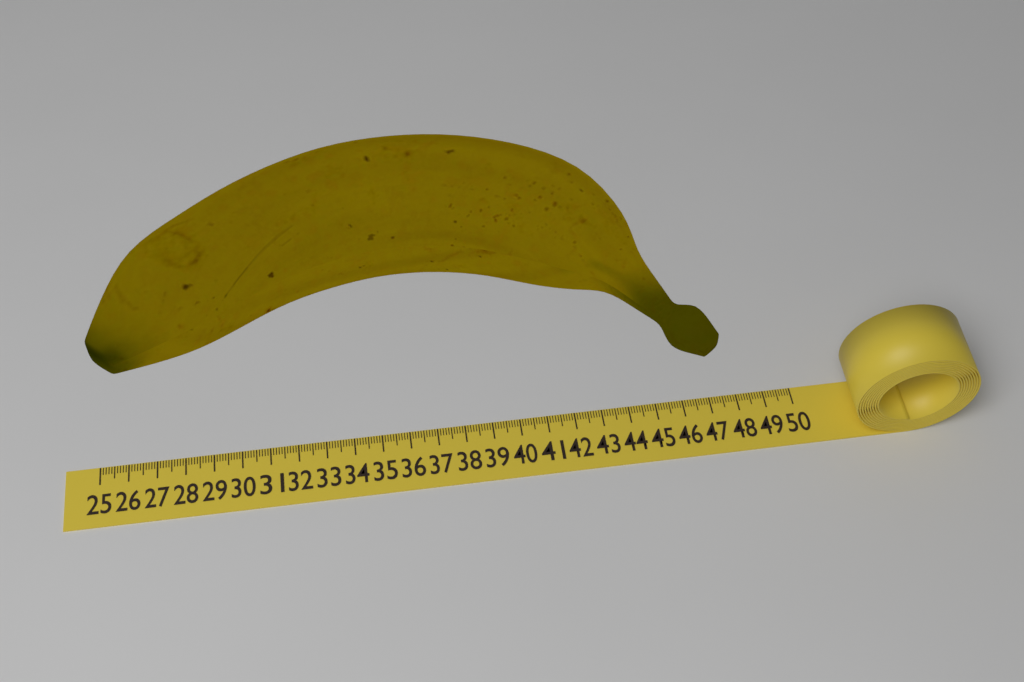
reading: 47.2 (no unit)
